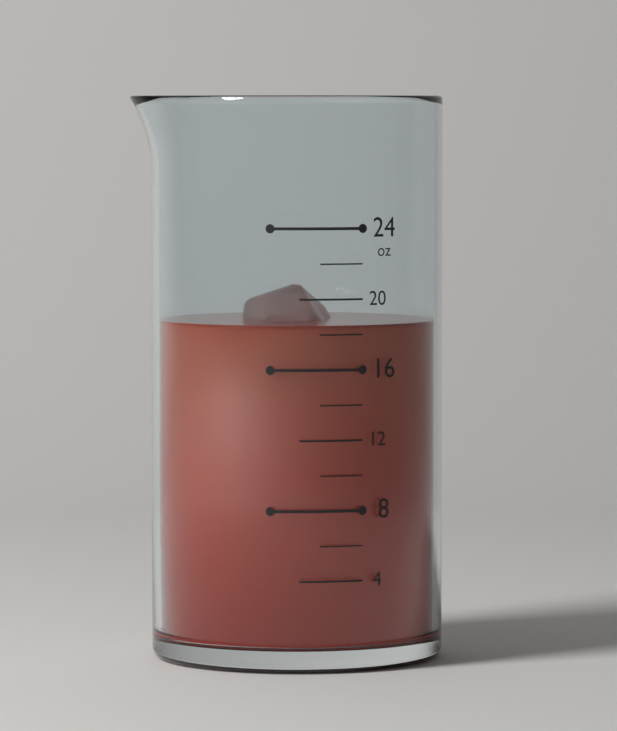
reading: 18.5 oz
